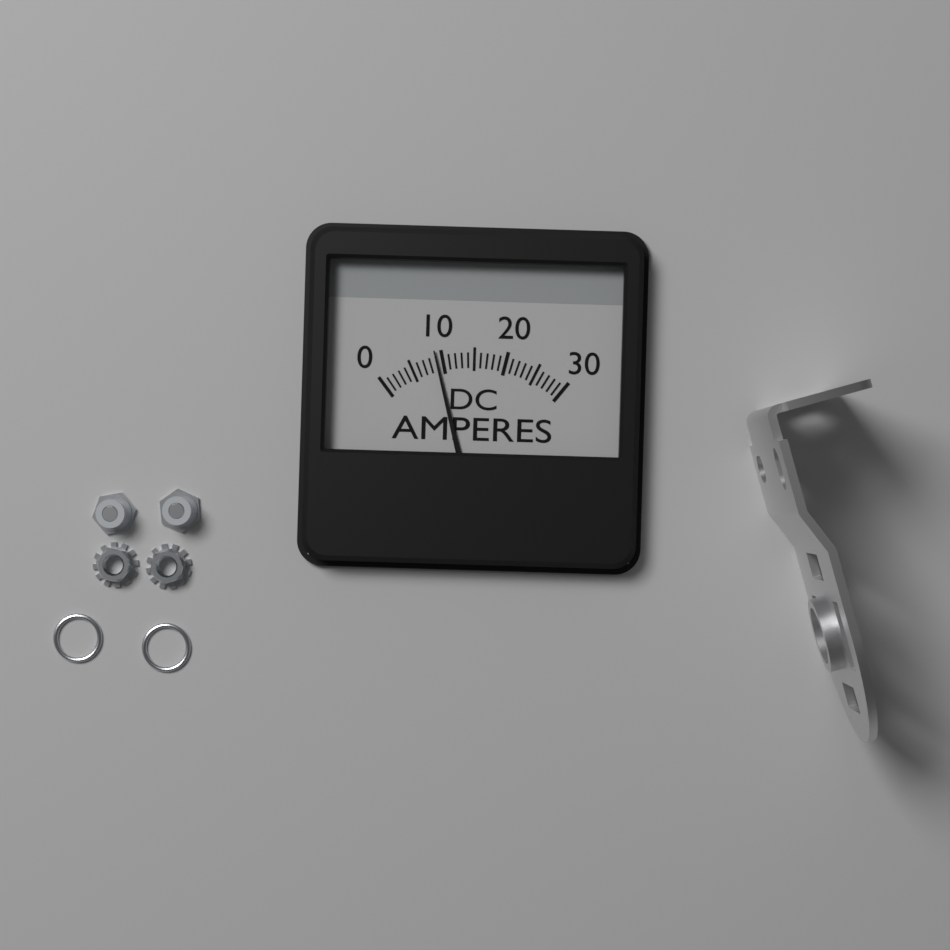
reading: 9 A
